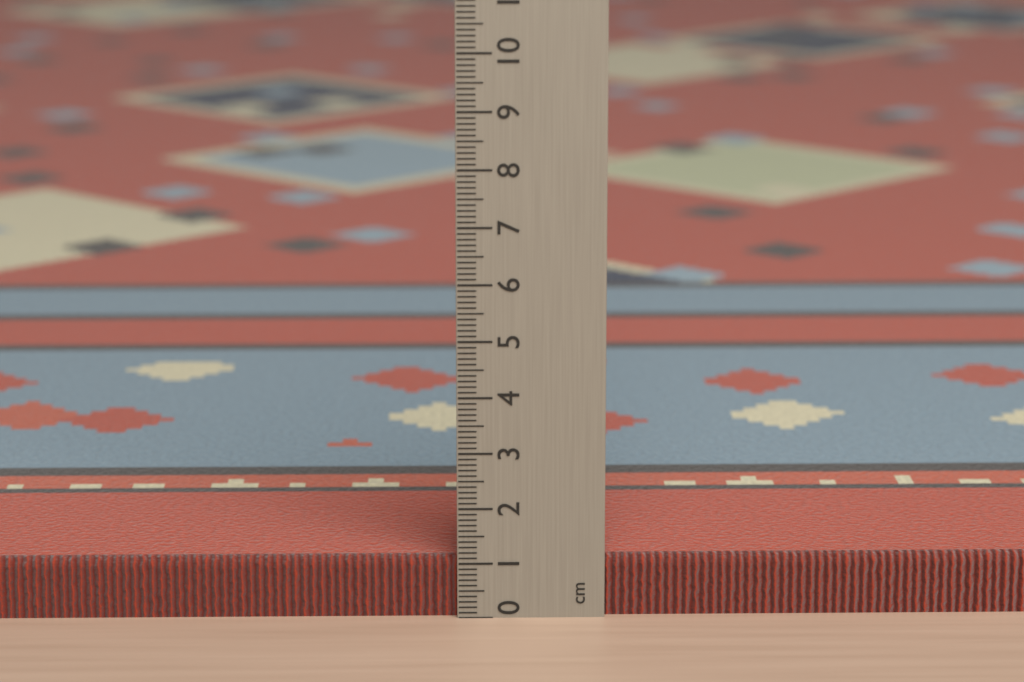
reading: 1.1 cm
